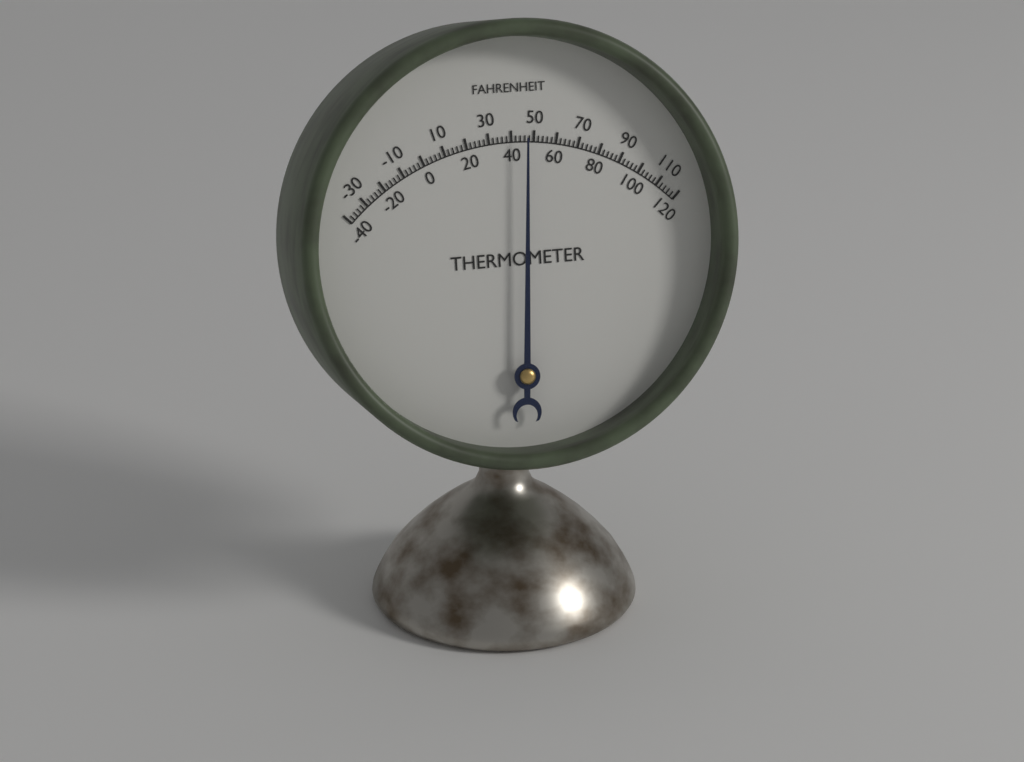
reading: 46 °F
